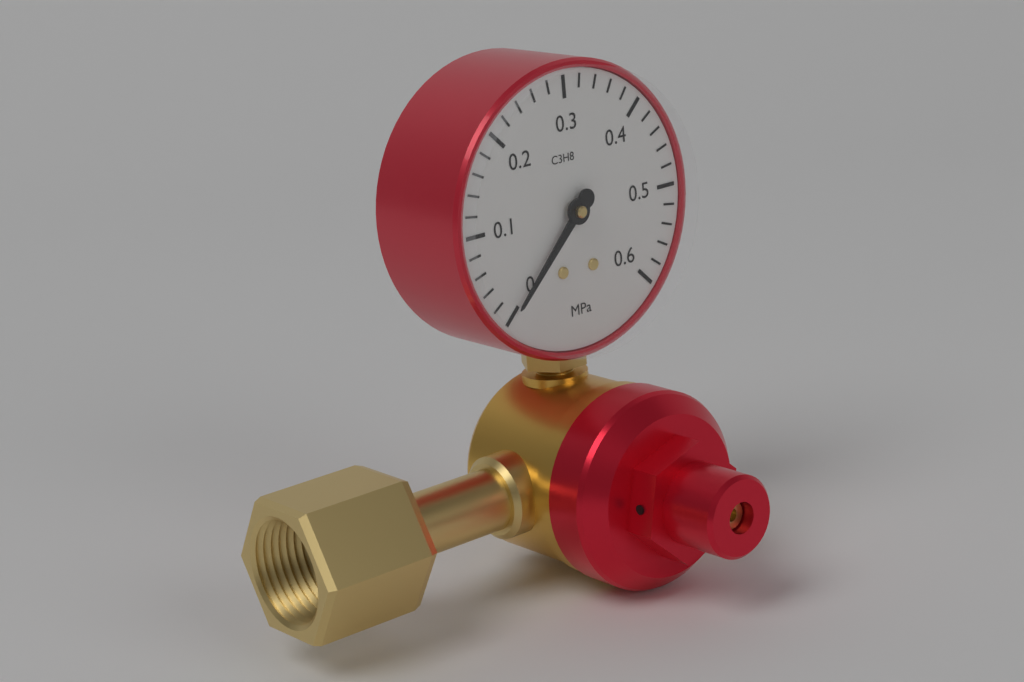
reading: 0.00 MPa
